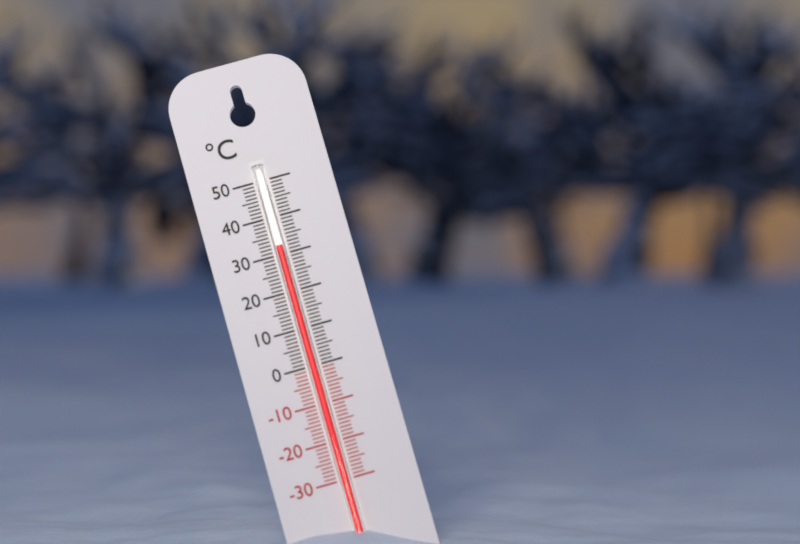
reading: 32 °C
